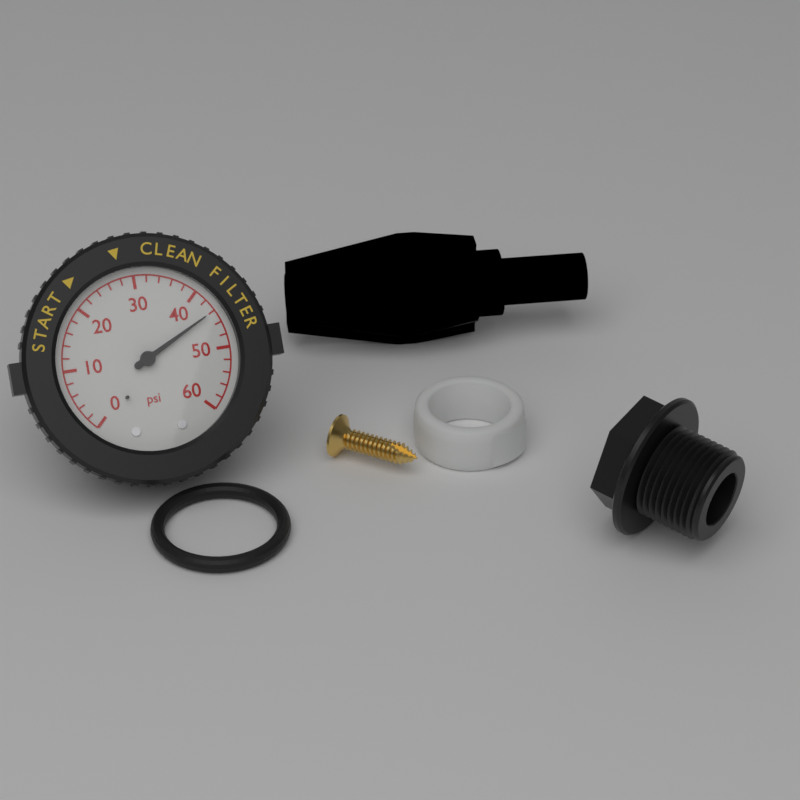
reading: 44 psi
